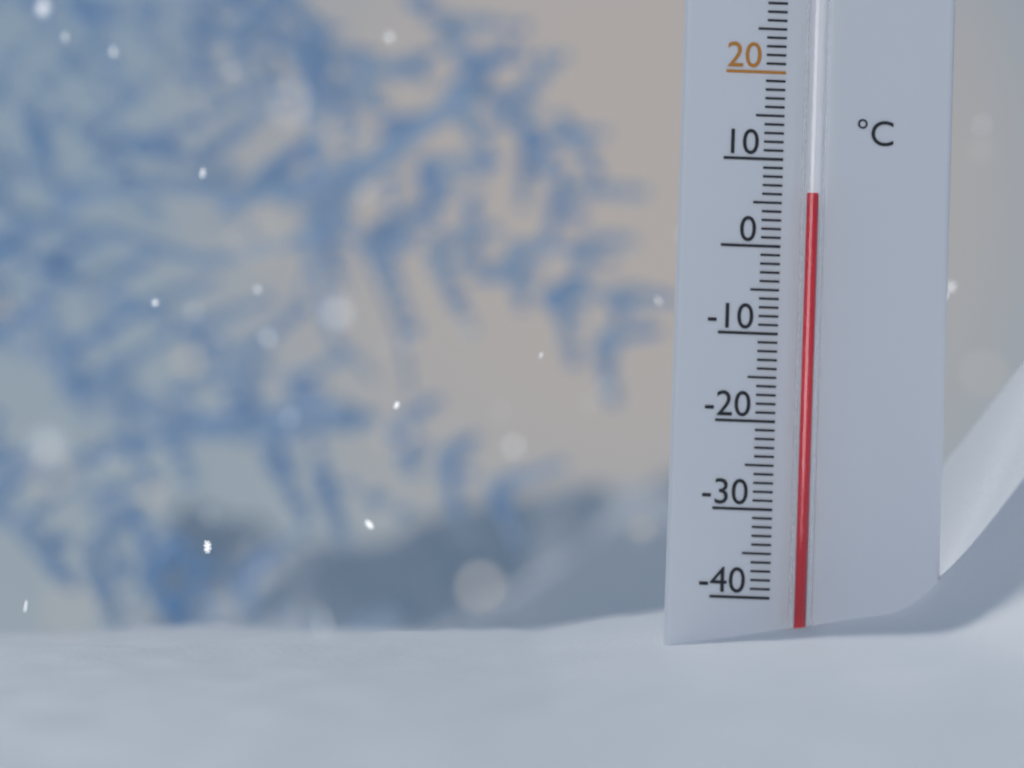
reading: 6 °C
